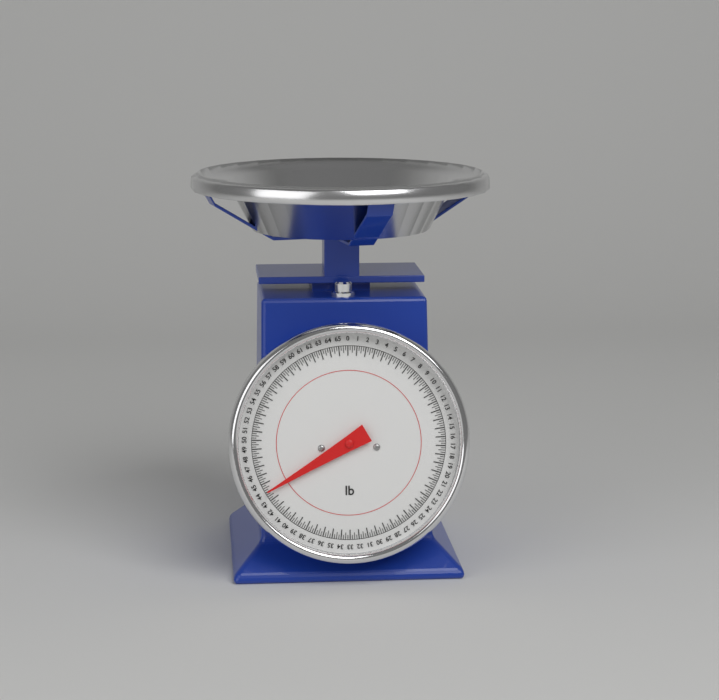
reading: 44.00 lb
